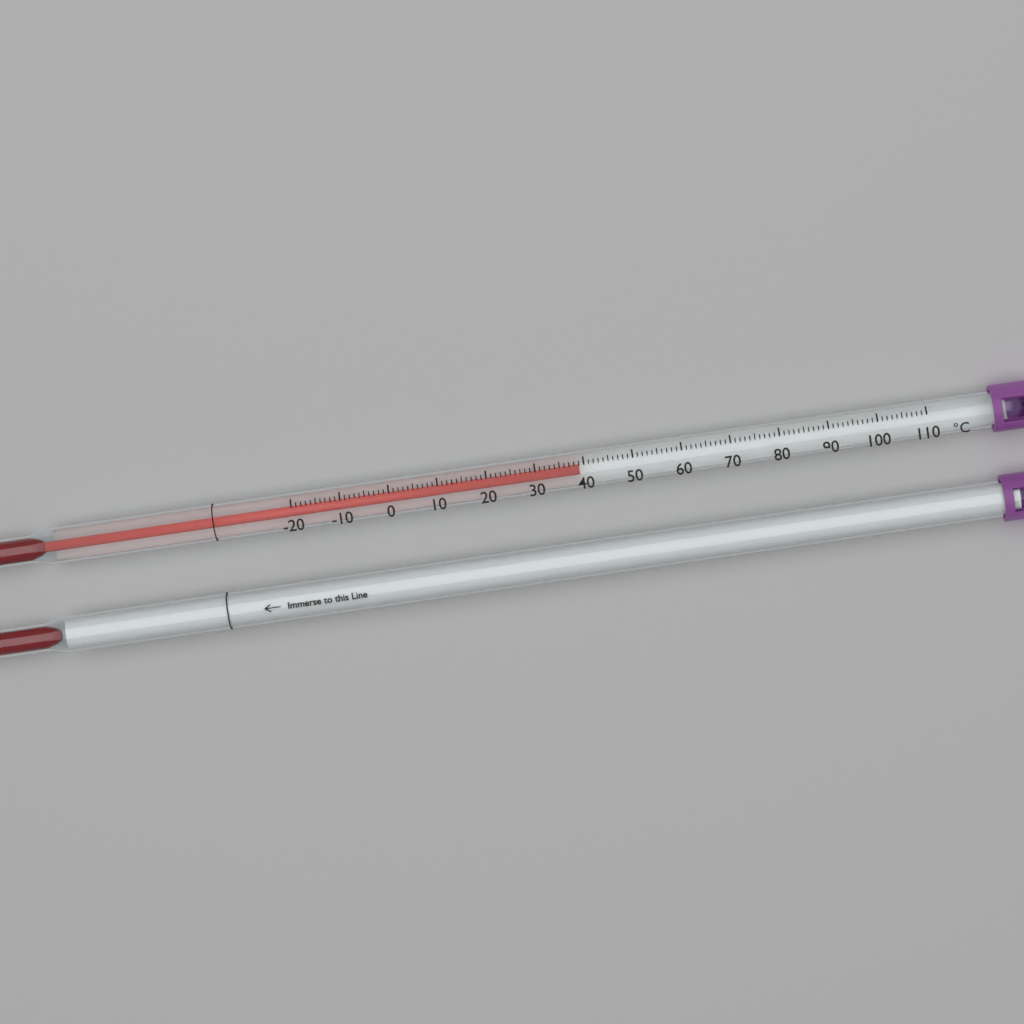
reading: 39 °C
